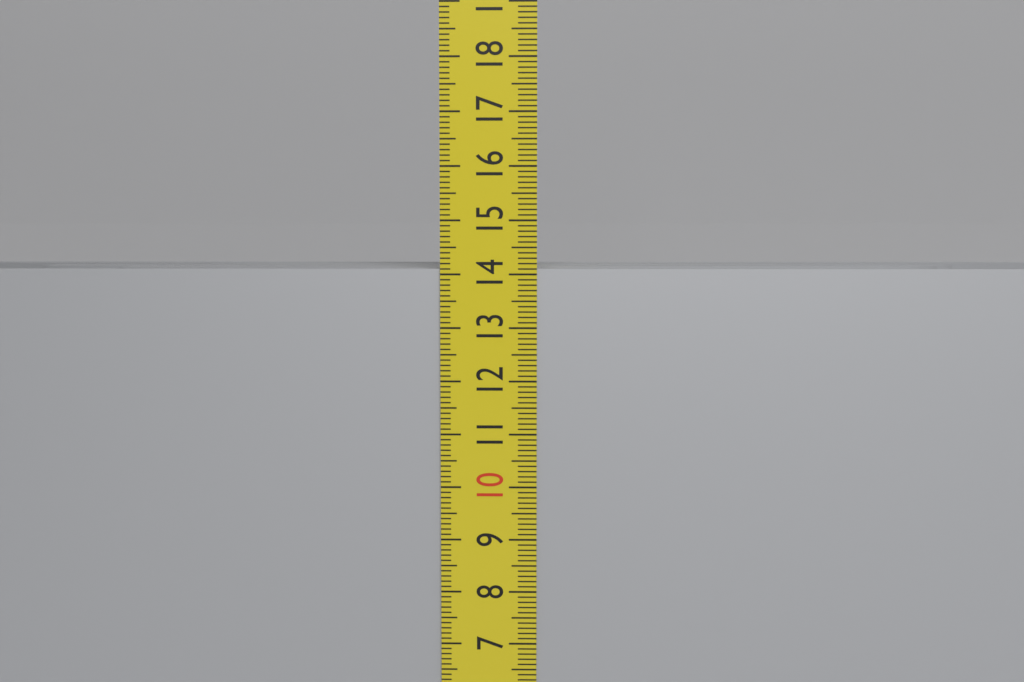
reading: 14.1 cm
